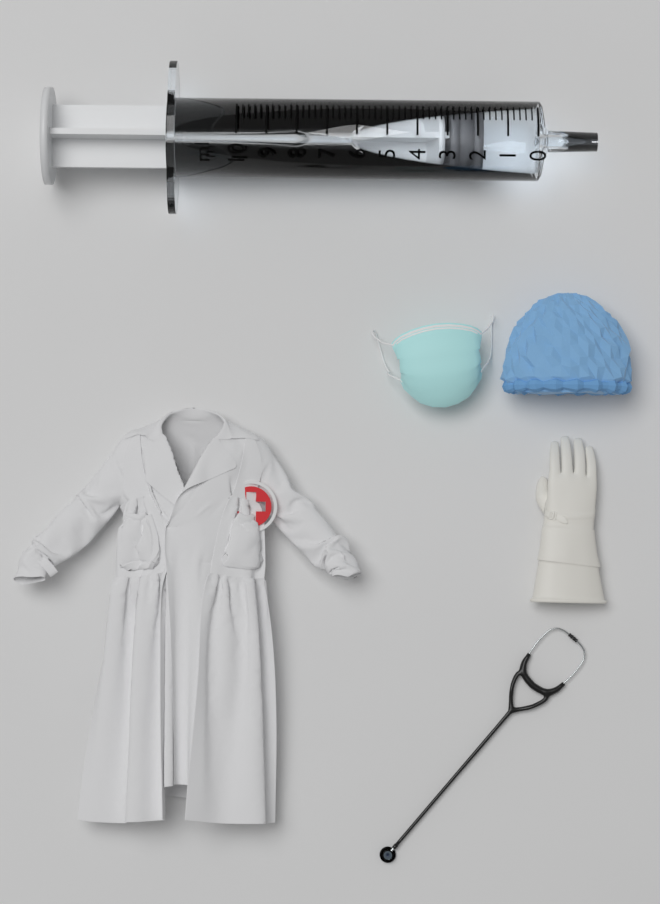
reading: 1.8 ml
